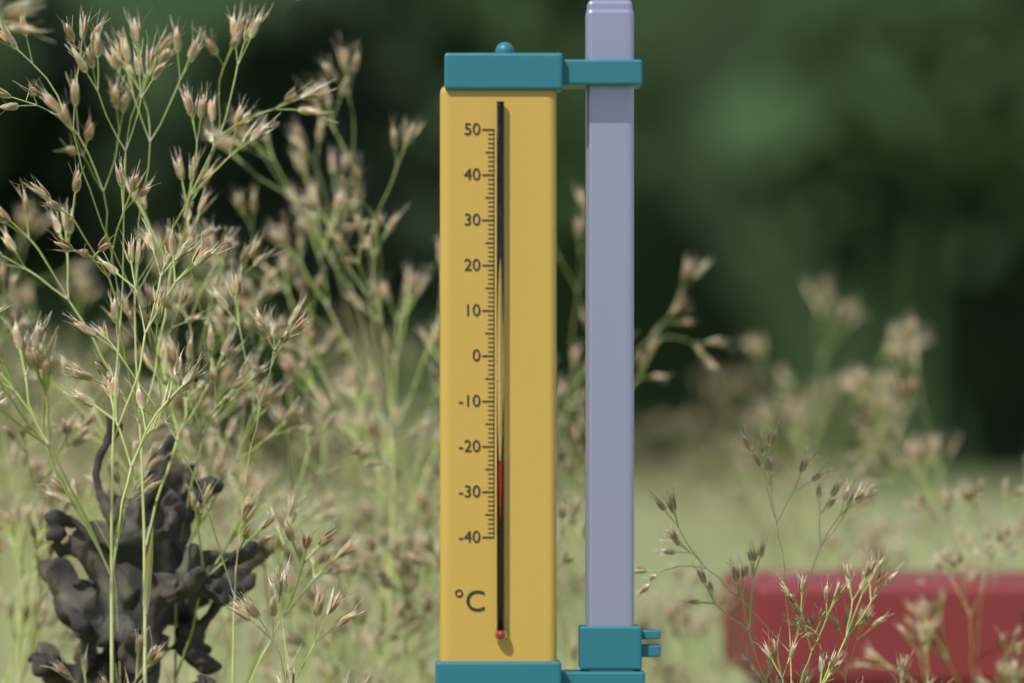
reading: -23 °C
